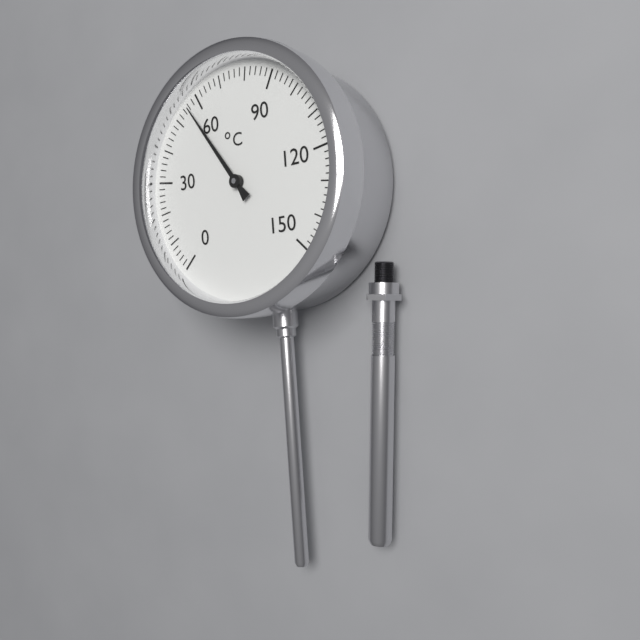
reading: 56 °C
